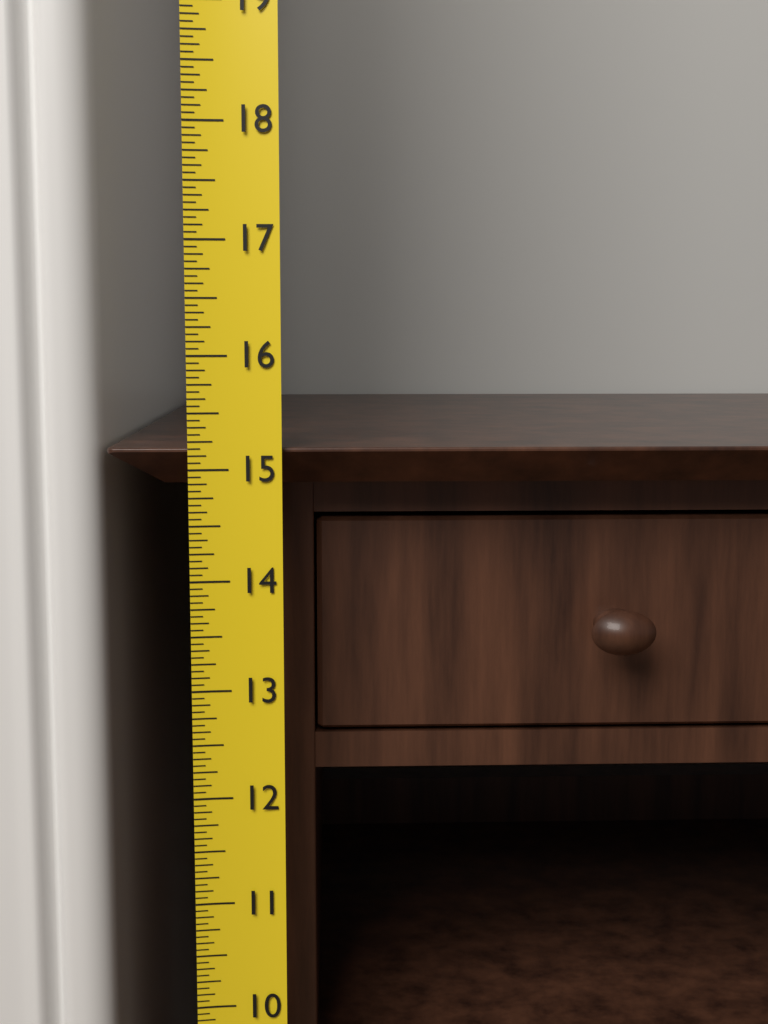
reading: 15.1875 (no unit)
